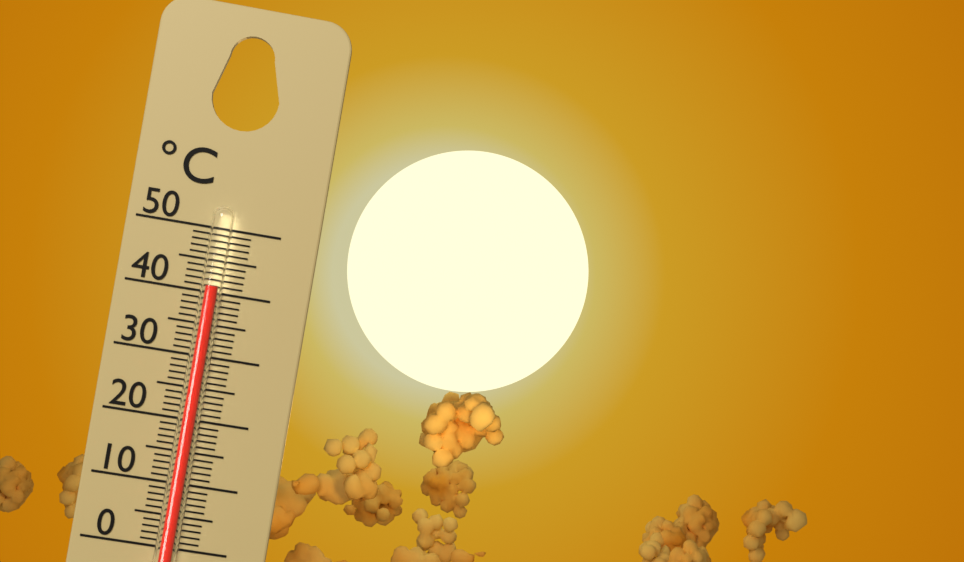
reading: 41 °C
